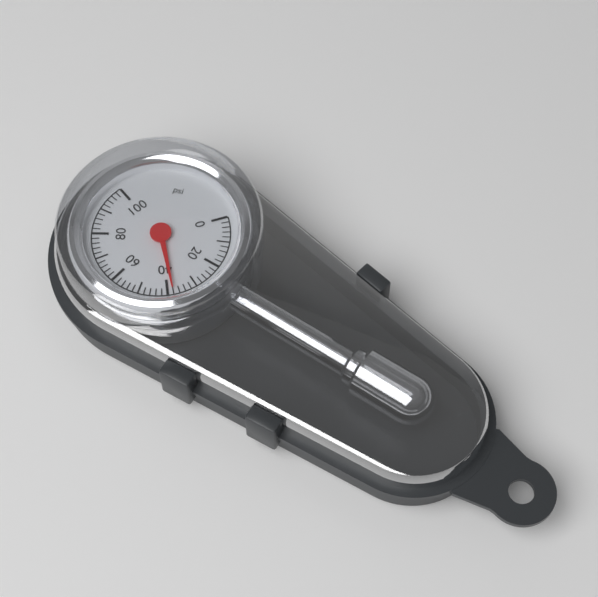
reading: 38 psi
